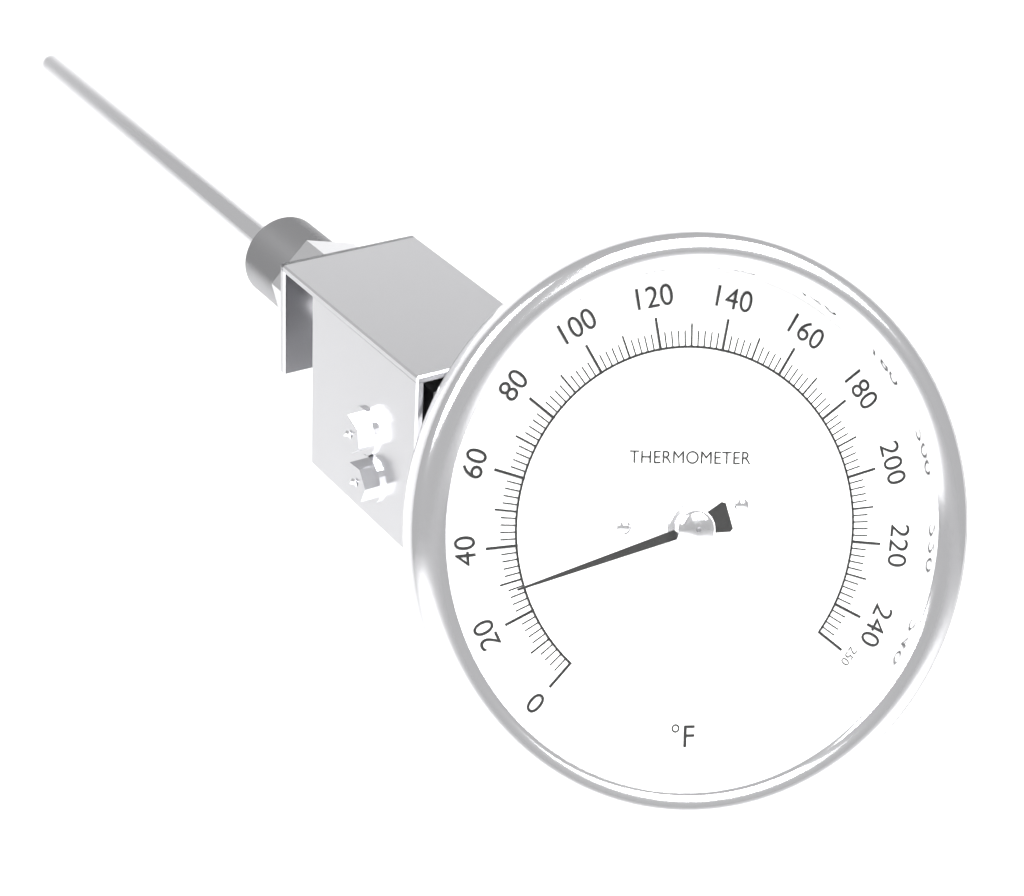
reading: 28 °F
